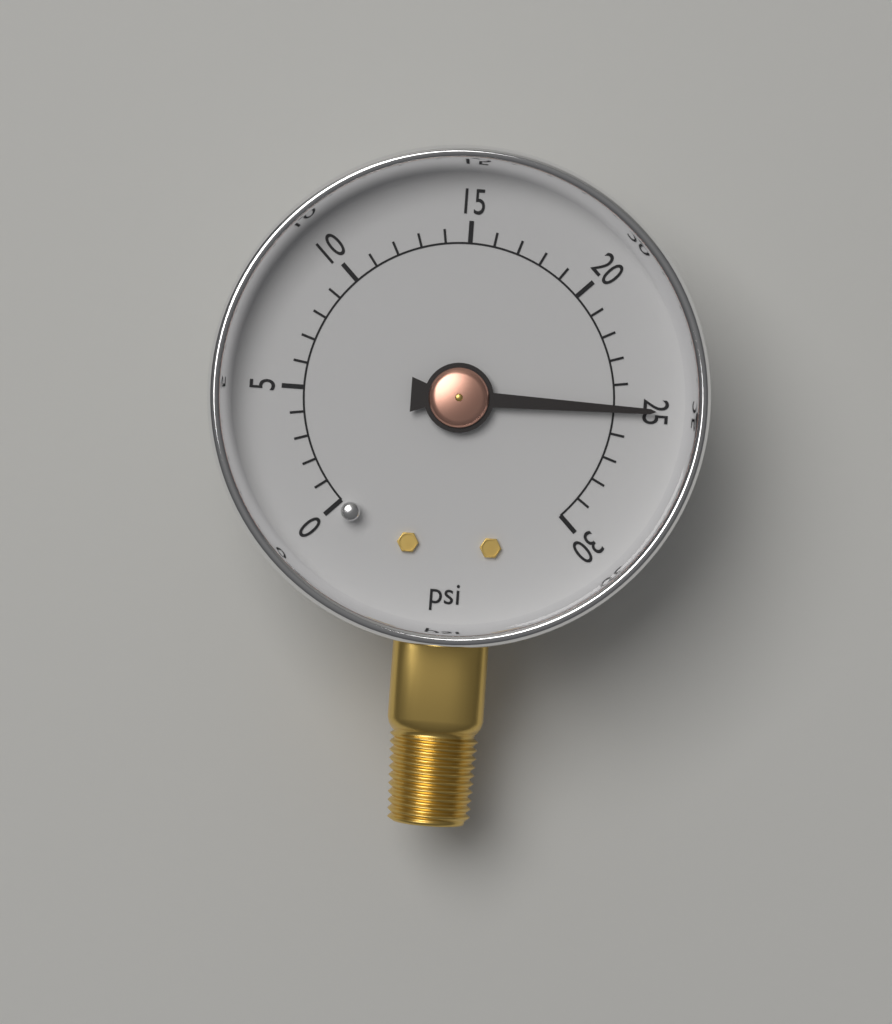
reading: 25 psi
